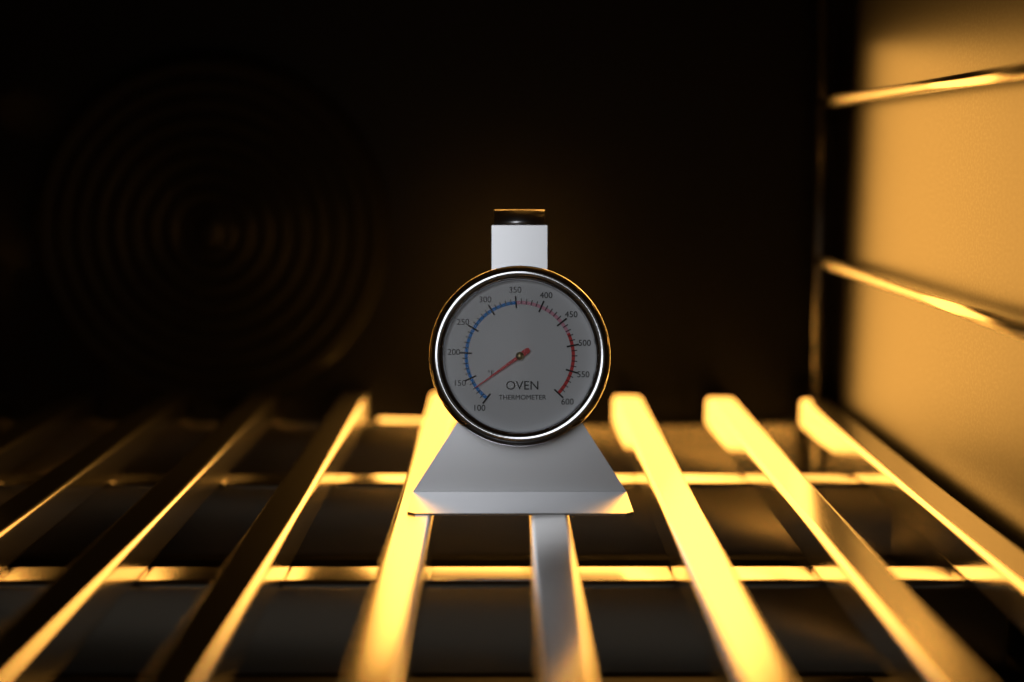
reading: 130 °F
